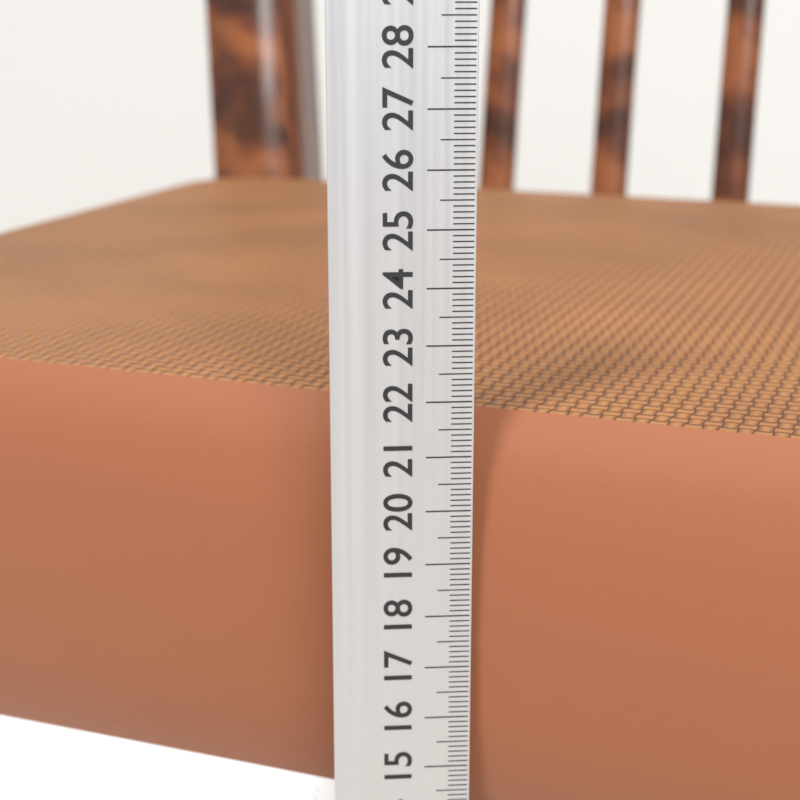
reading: 21.6 cm
